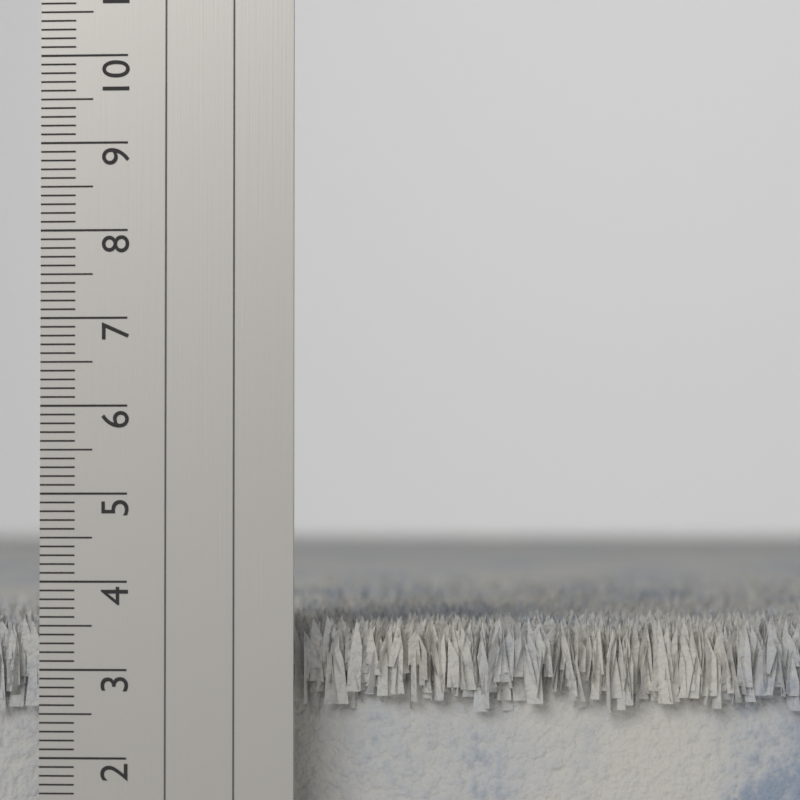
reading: 3.6 cm
